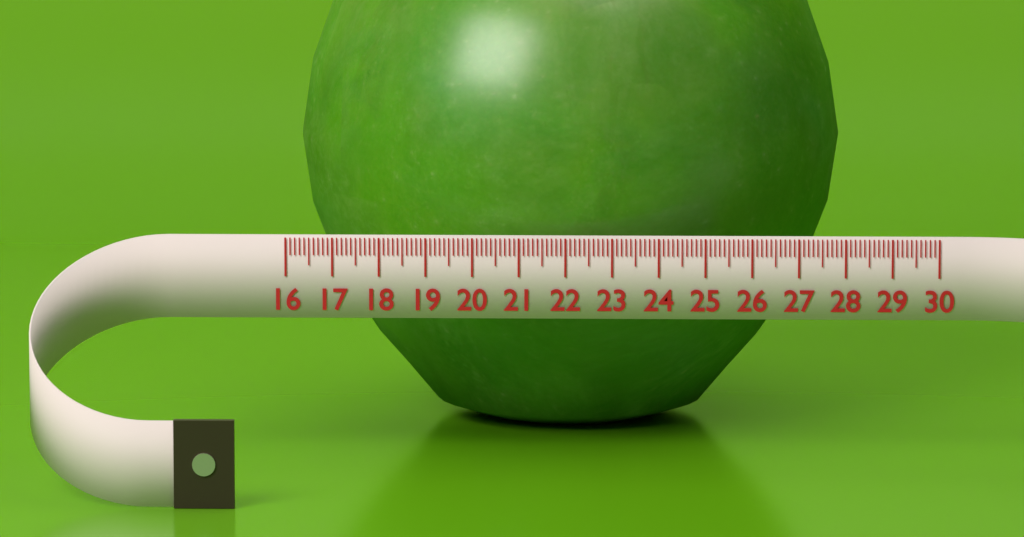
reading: 28.0 (no unit)
